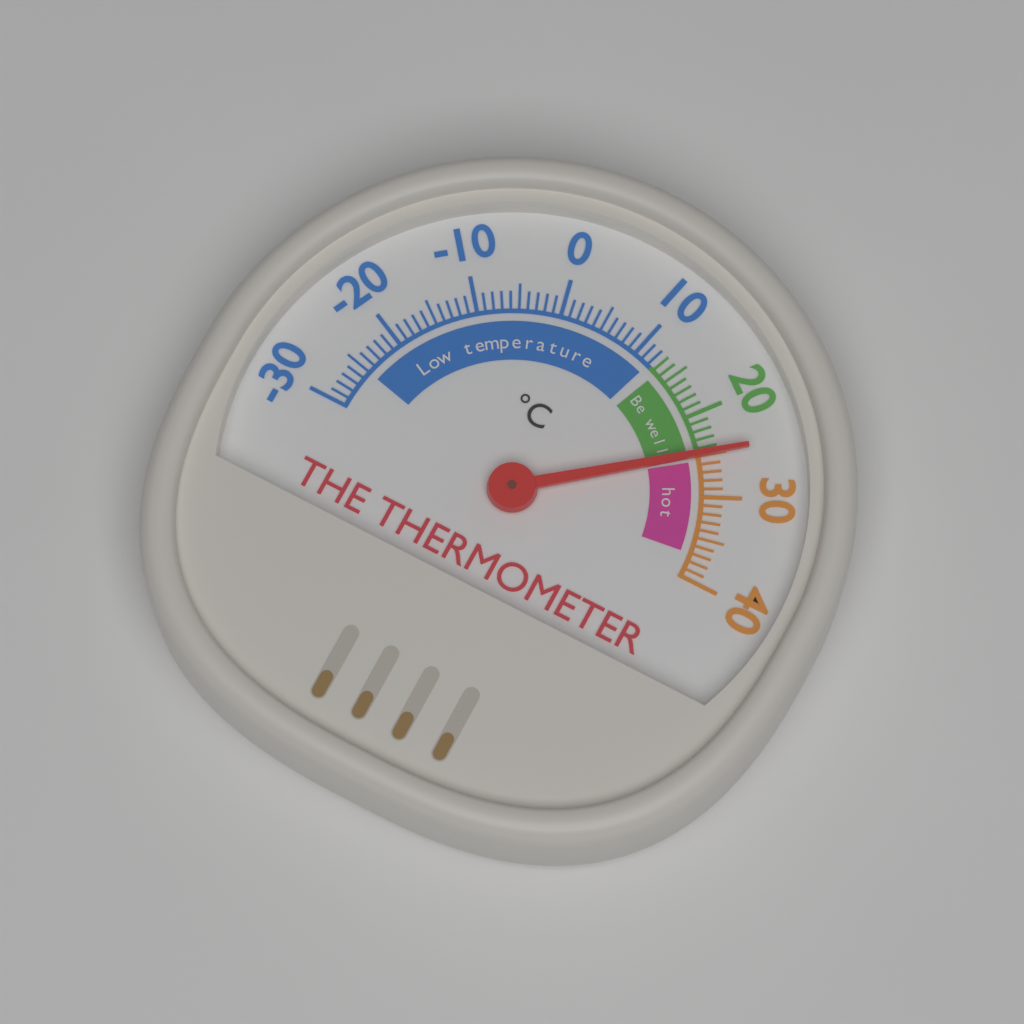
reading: 25 °C
